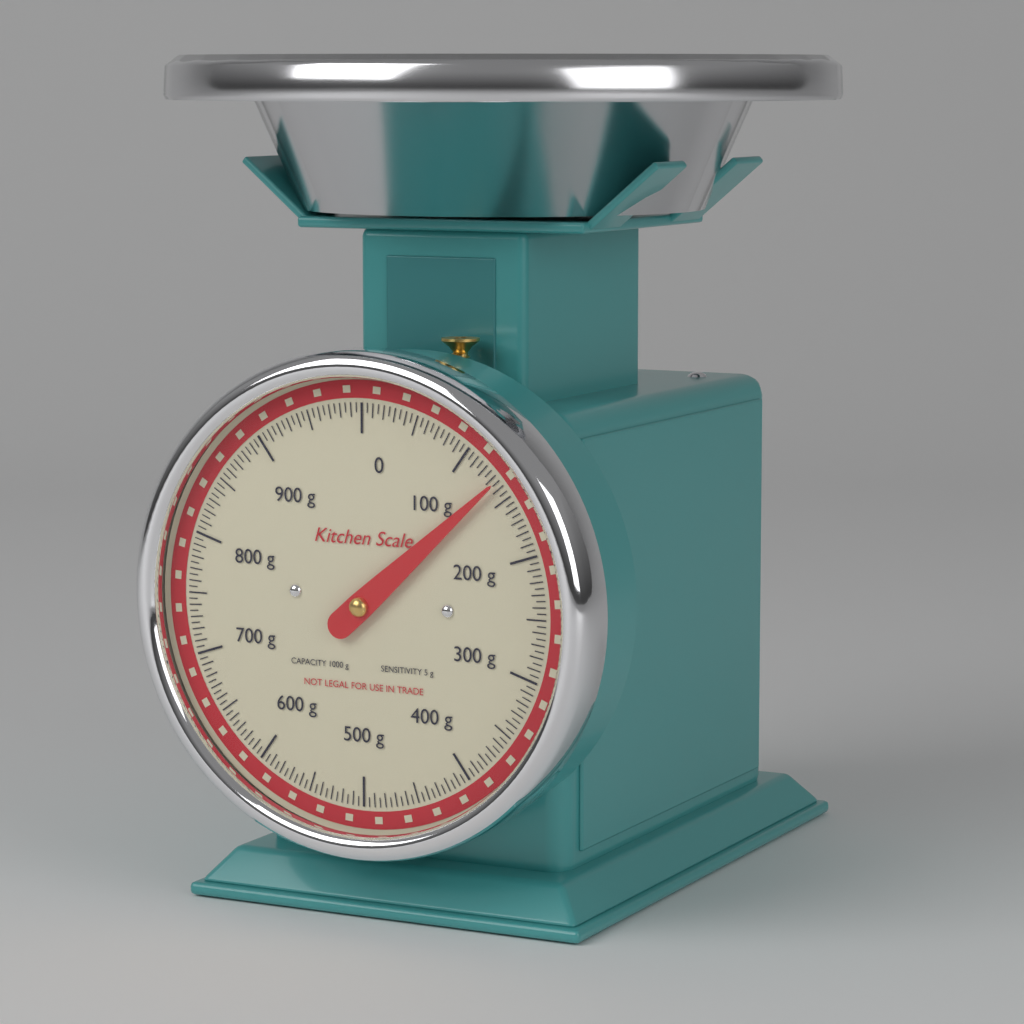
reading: 135 g
